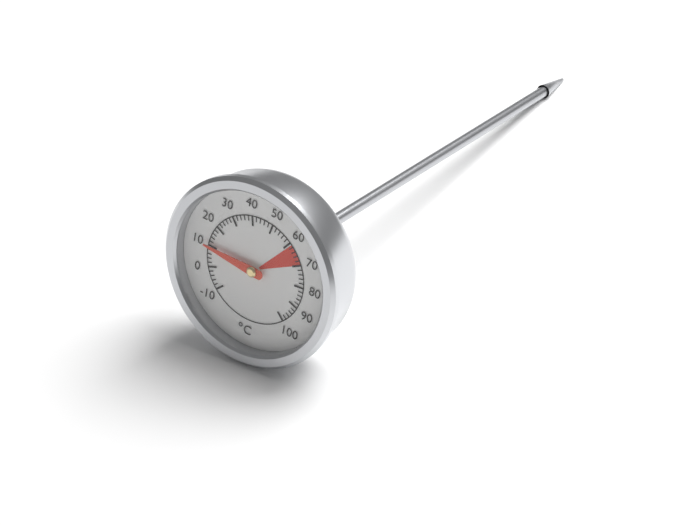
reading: 10 °C
